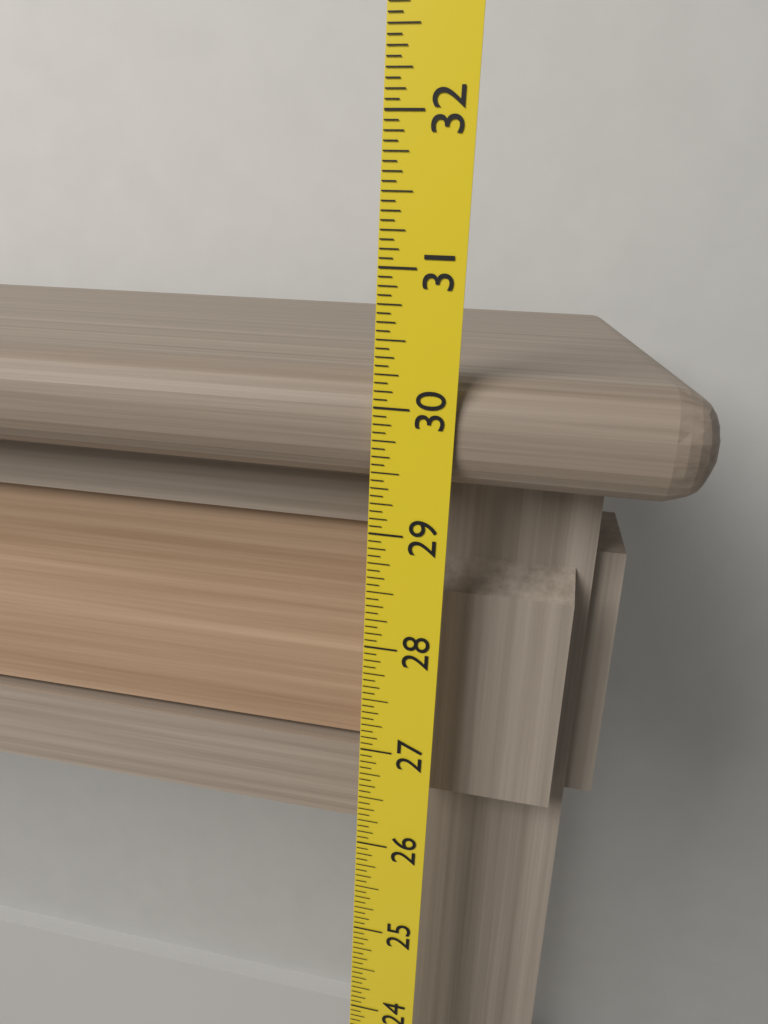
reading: 30.2500 (no unit)
